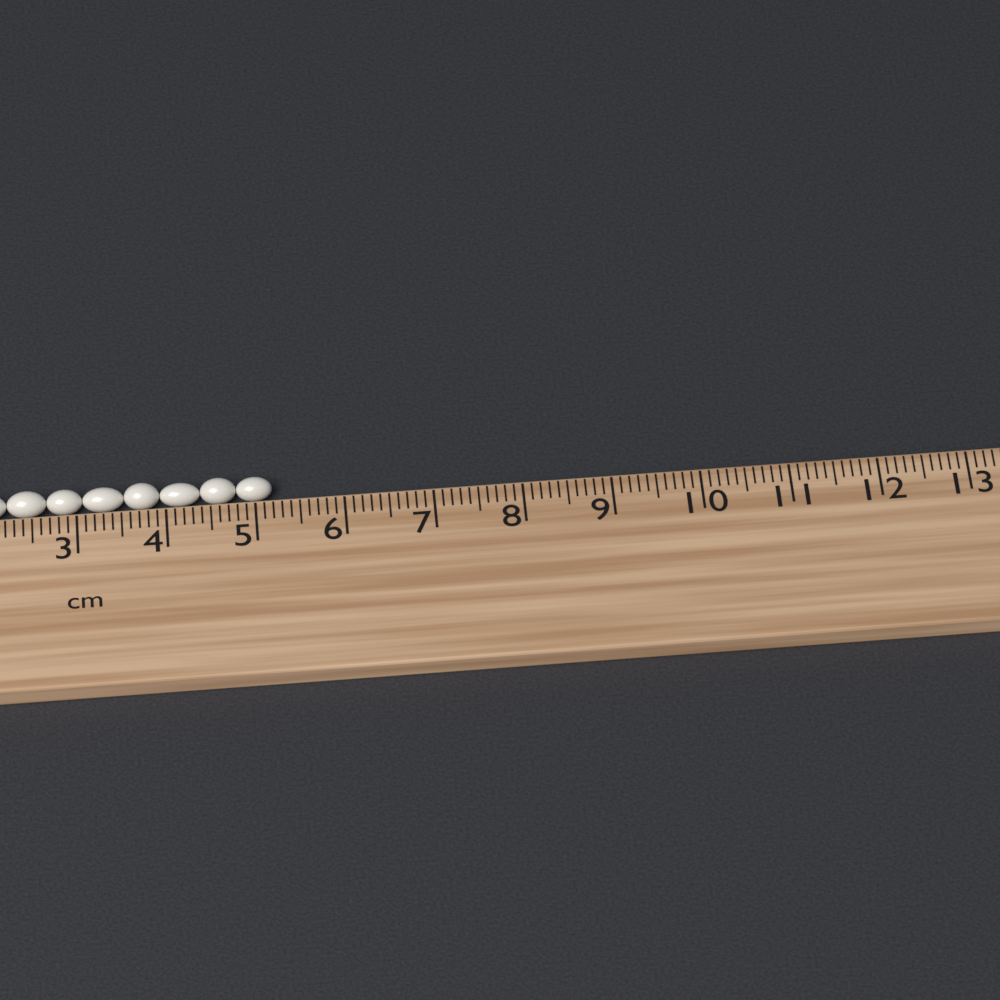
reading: 5.2 cm
